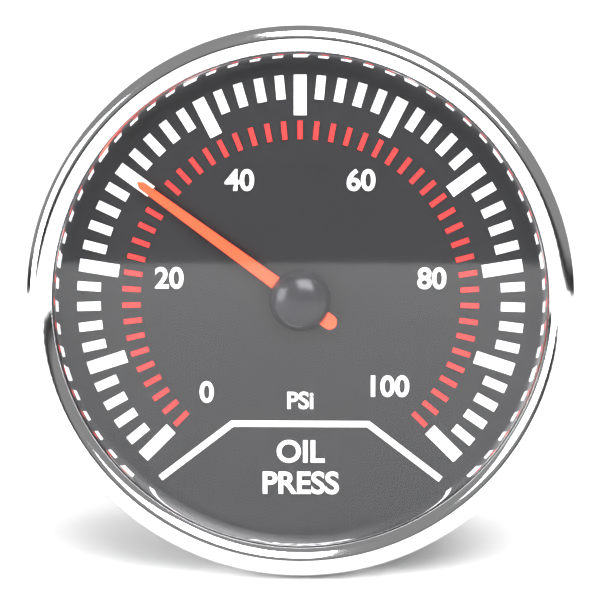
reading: 30 psi
